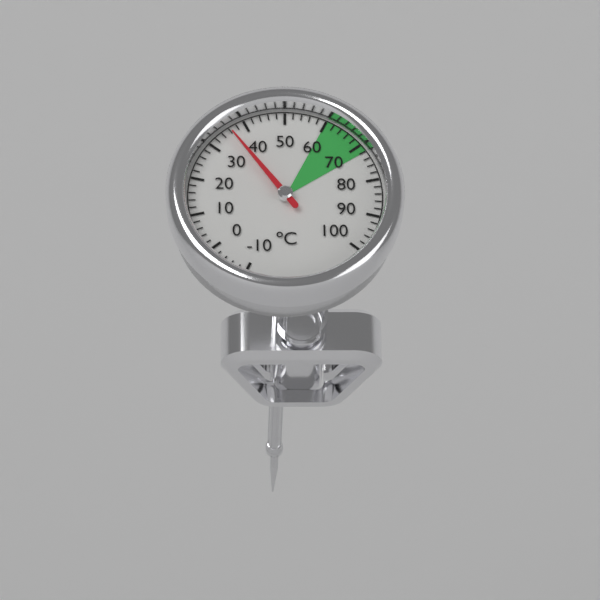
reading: 36 °C
